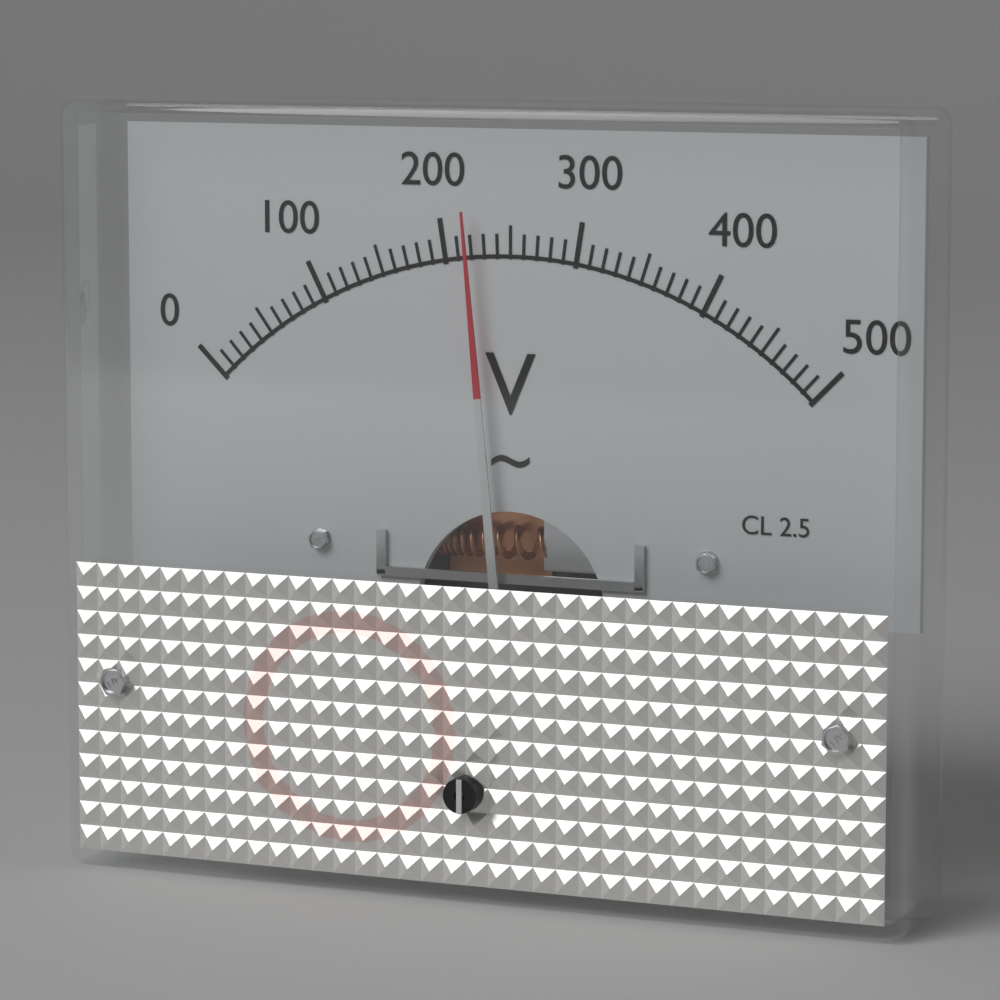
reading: 220 V
